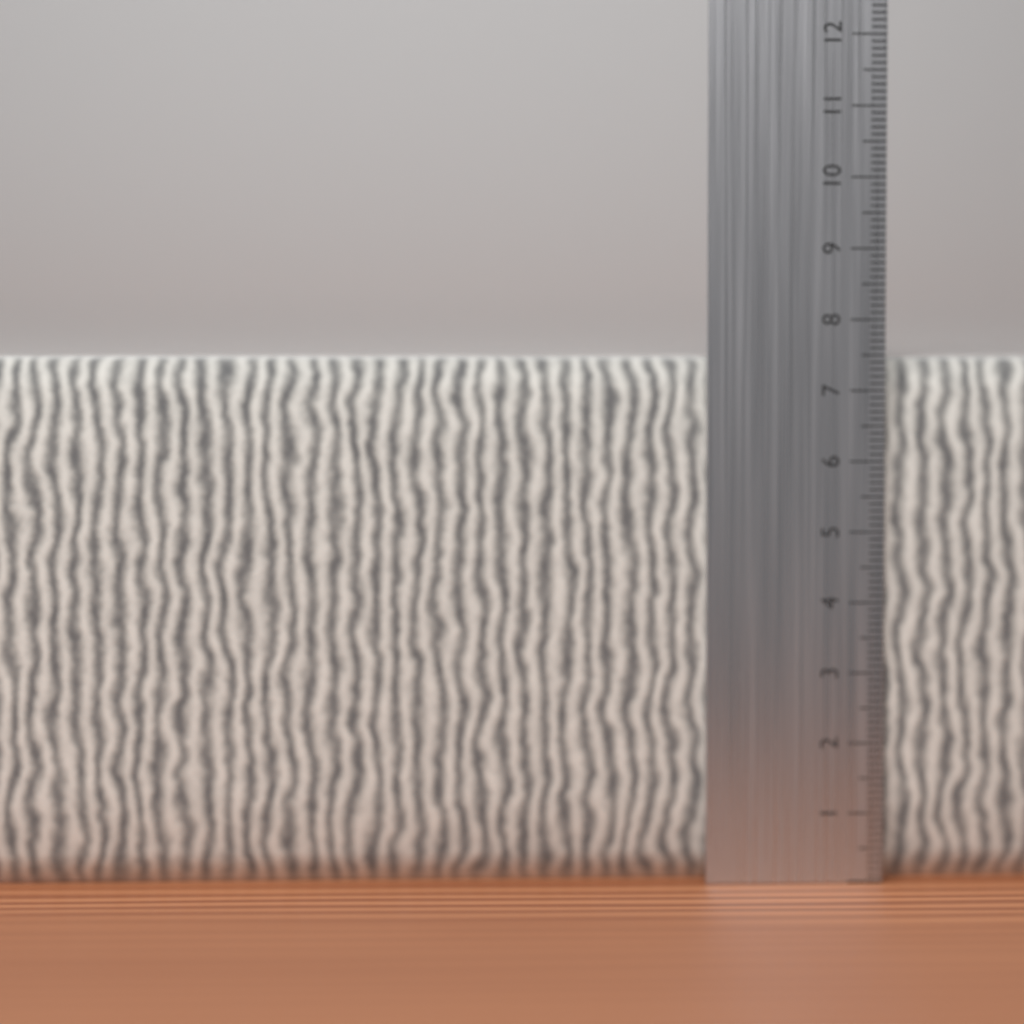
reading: 7.5 cm
